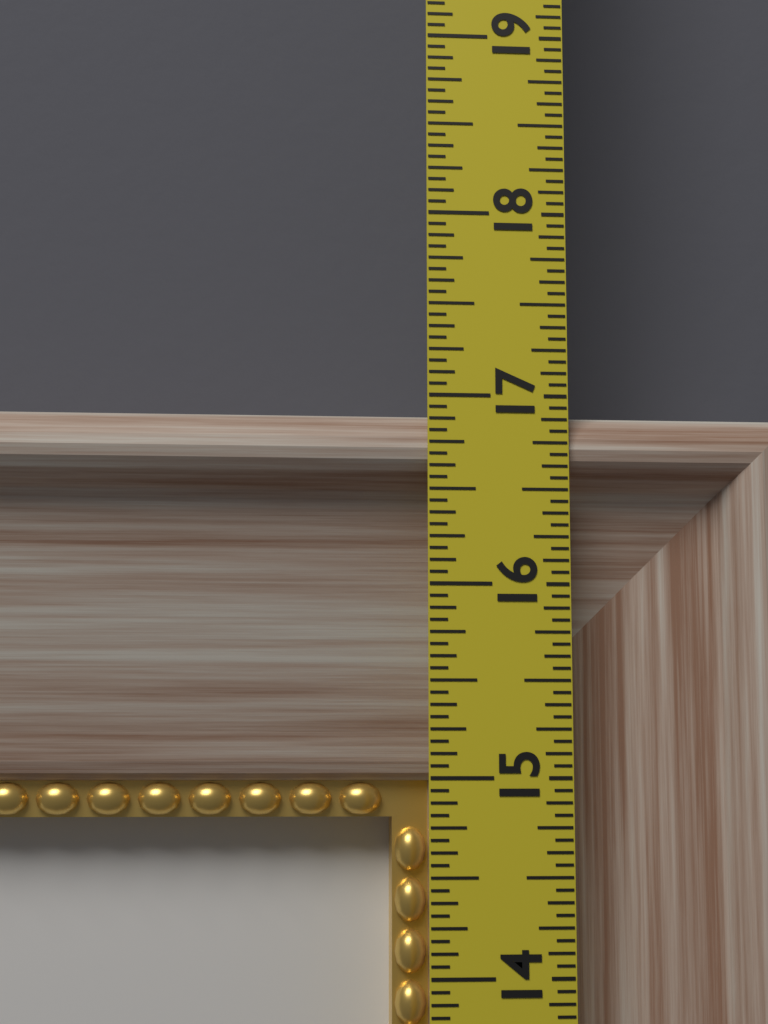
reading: 16.9375 in
